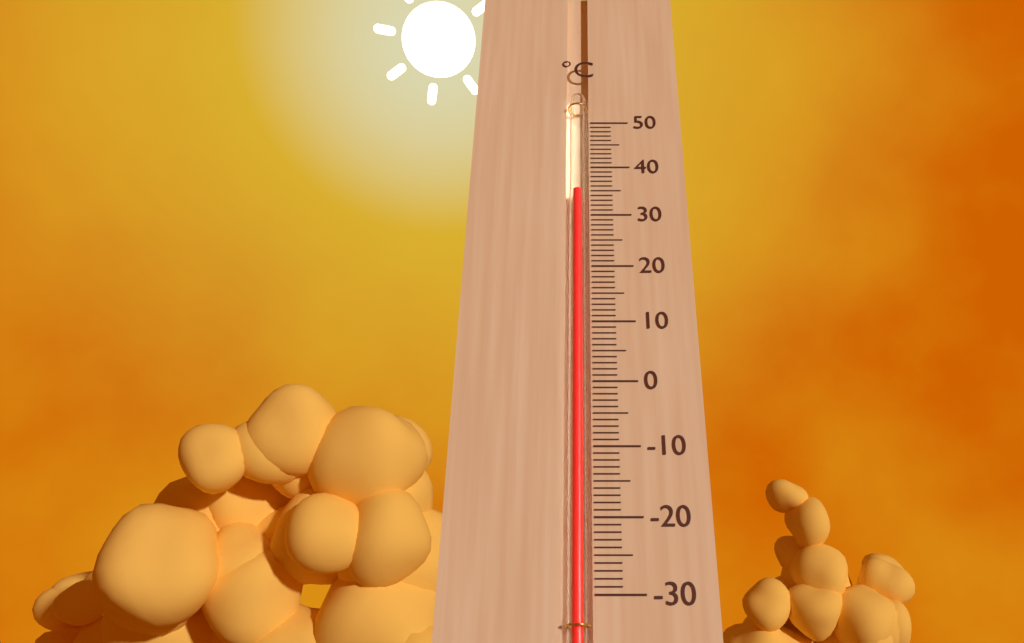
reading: 35 °C
